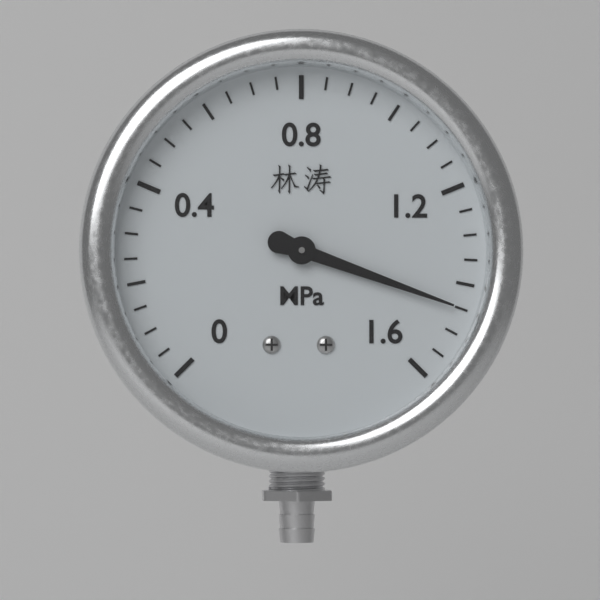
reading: 1.45 MPa
